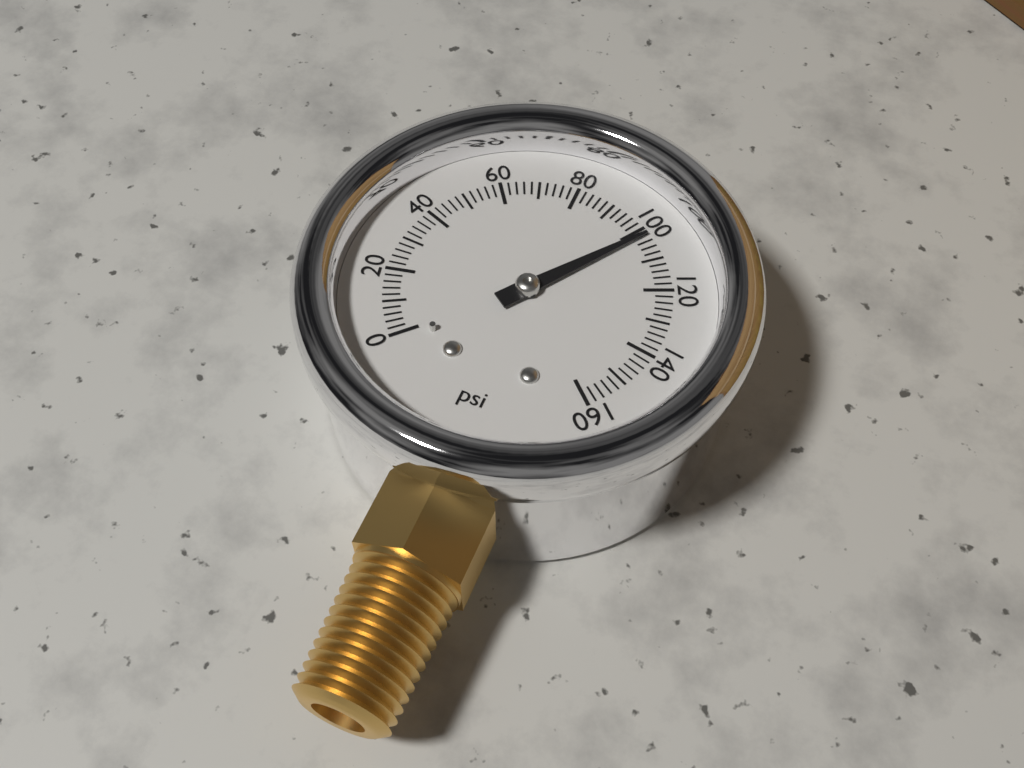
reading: 102 psi
